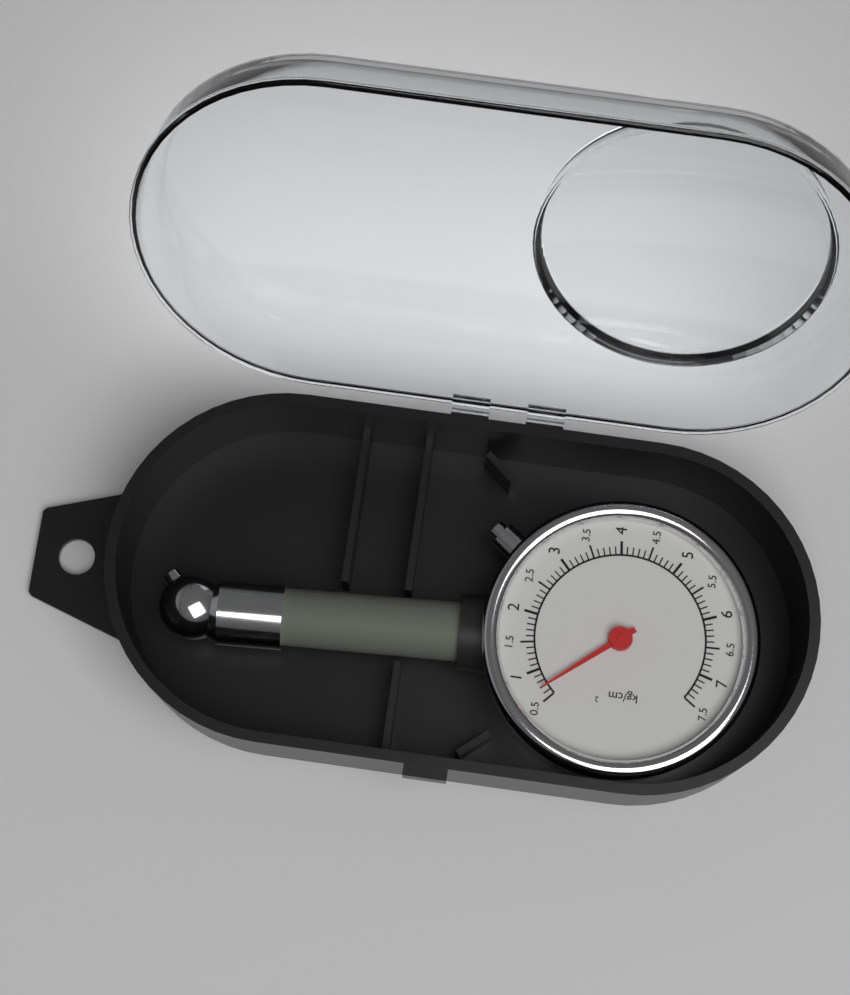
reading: 0.7 kg/cm²
